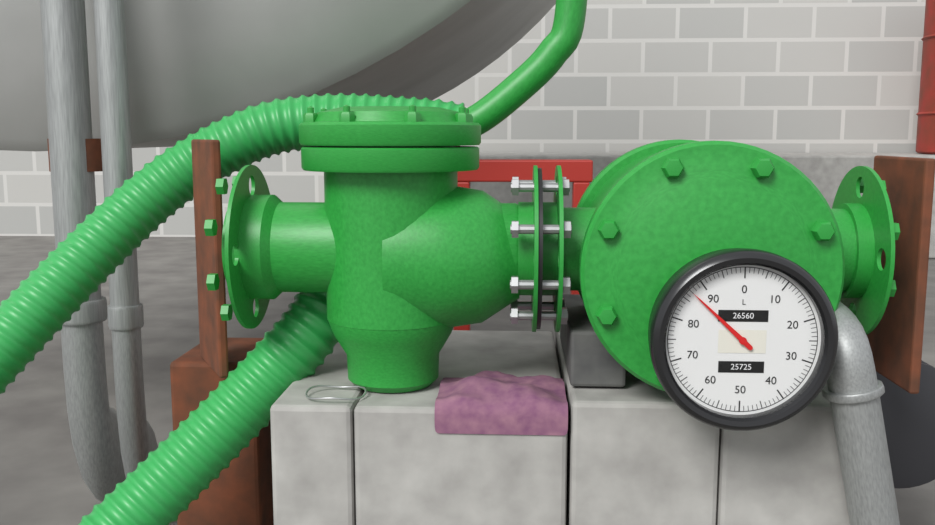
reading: 87 L
